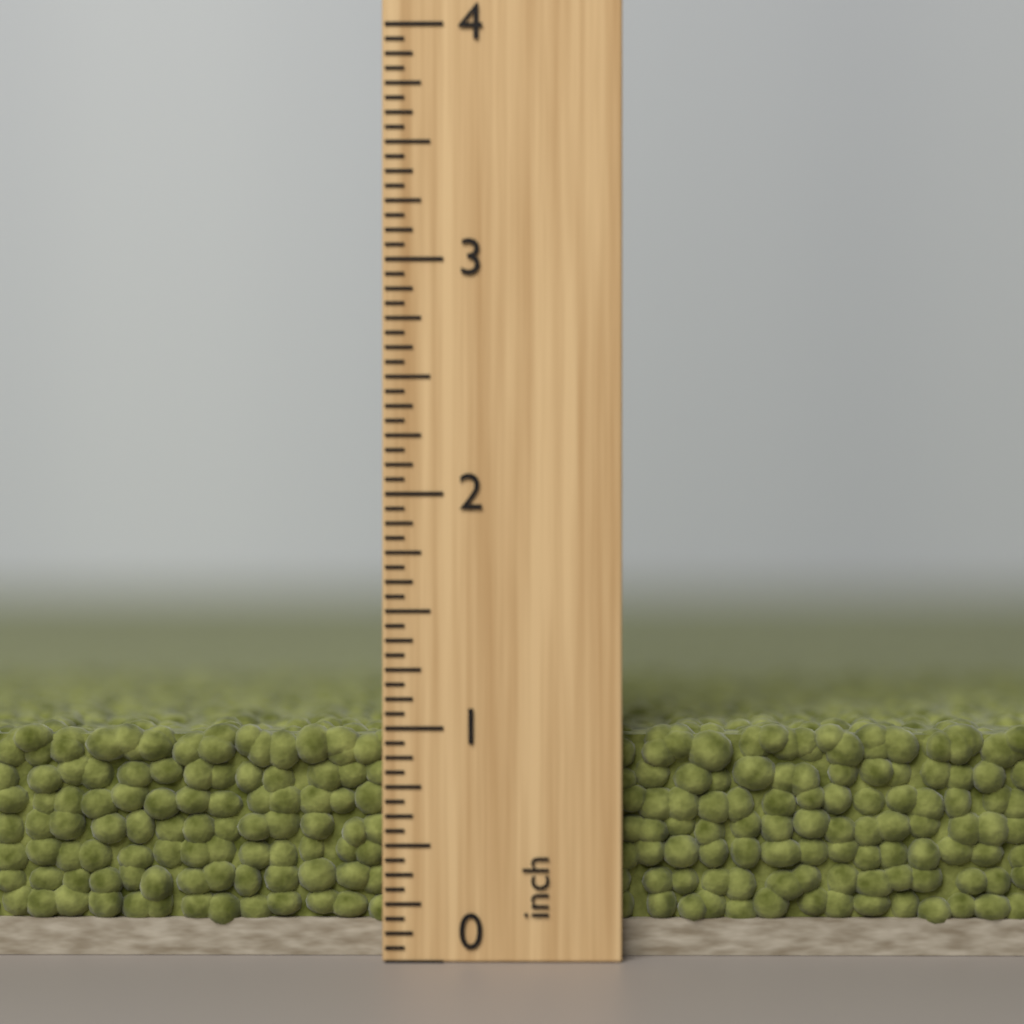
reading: 1.0000 inch
